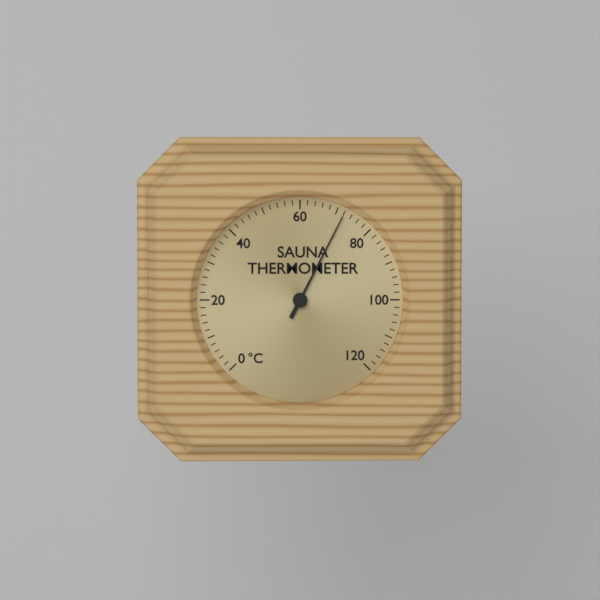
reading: 72 °C
